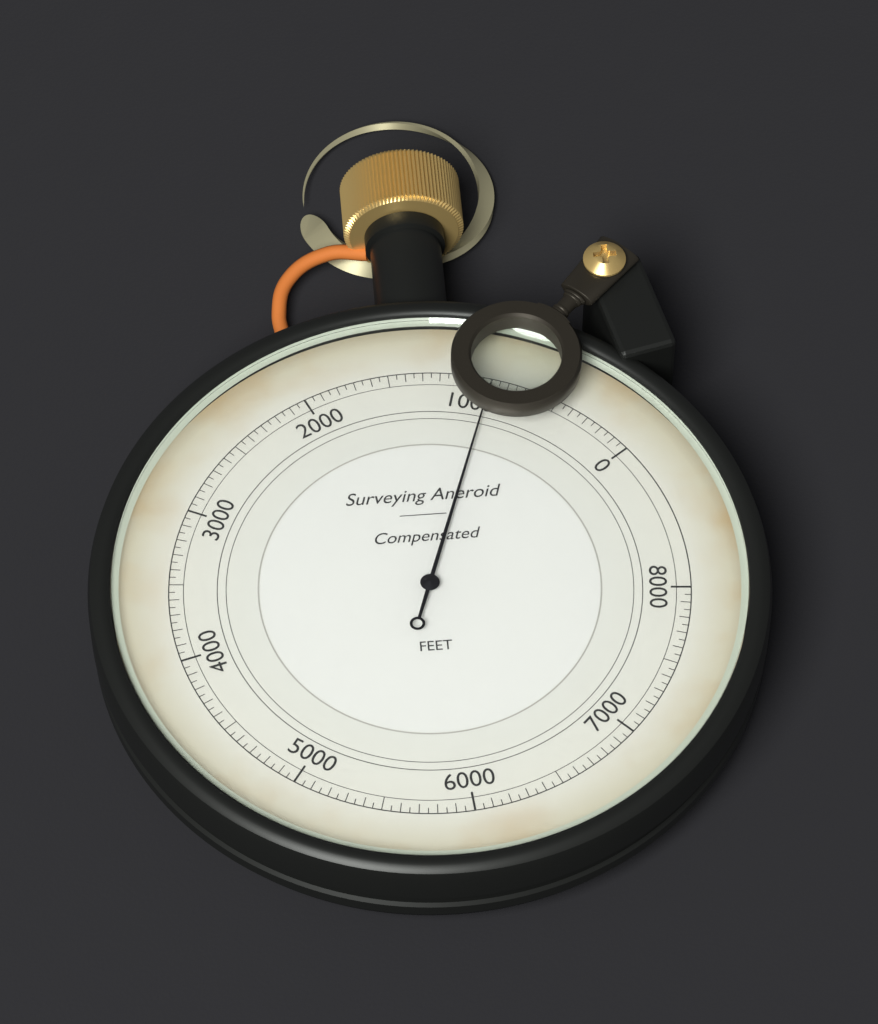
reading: 900 ft
